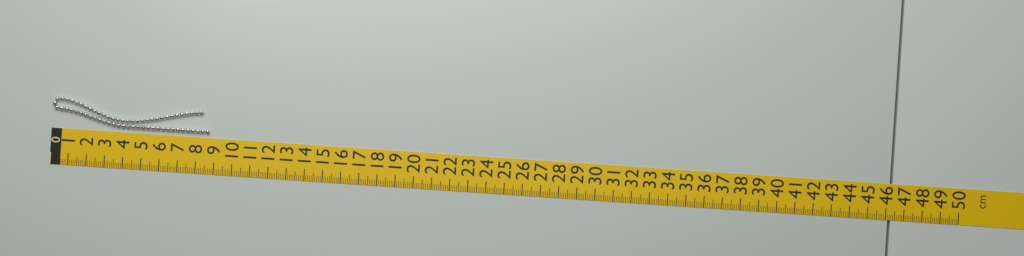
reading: 8.7 cm
